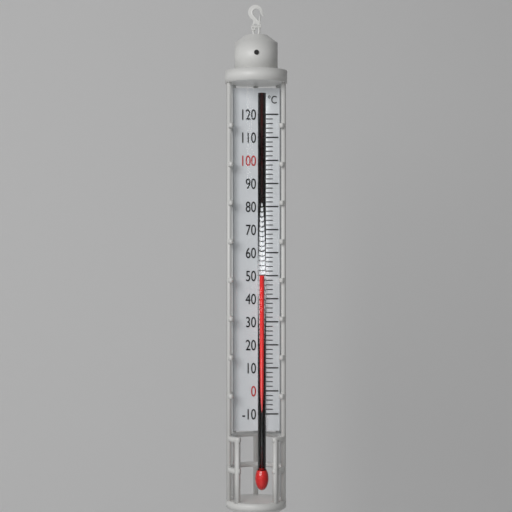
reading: 50 °C
